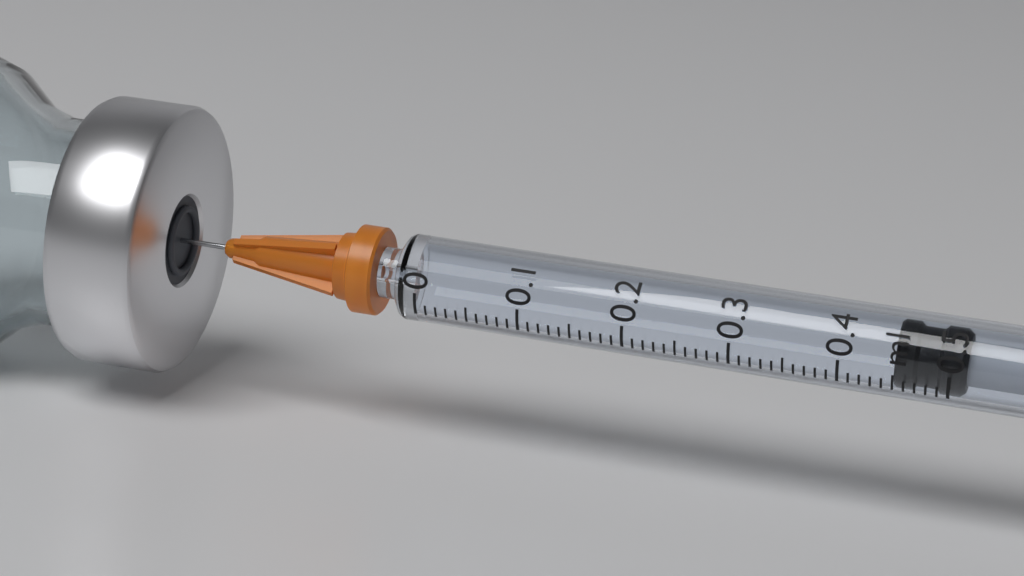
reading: 0.45 ml
